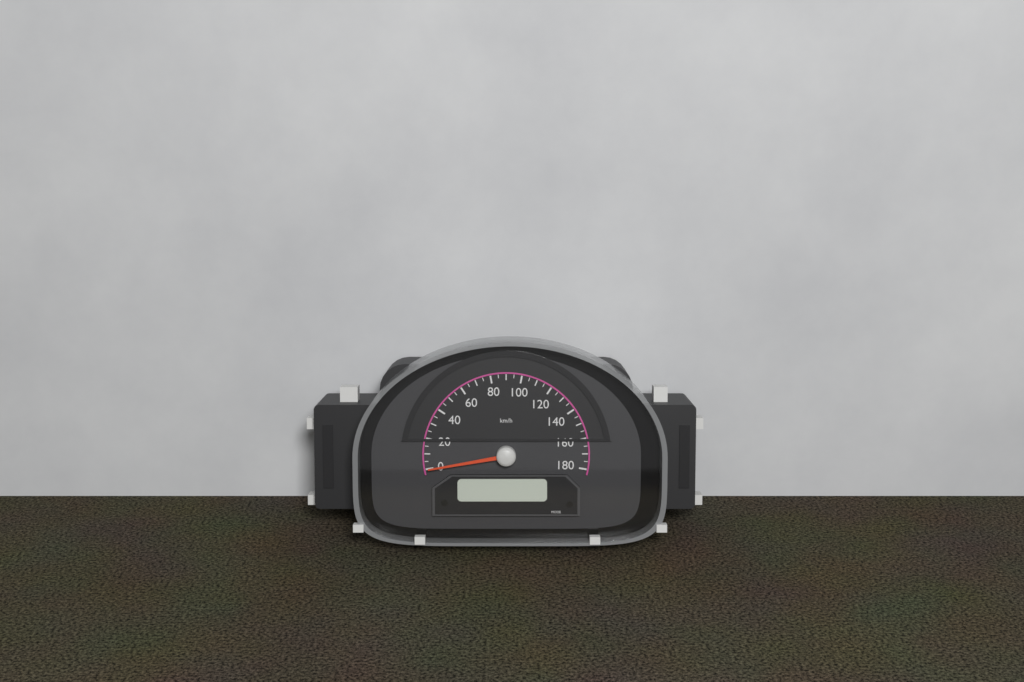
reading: 0 km/h
